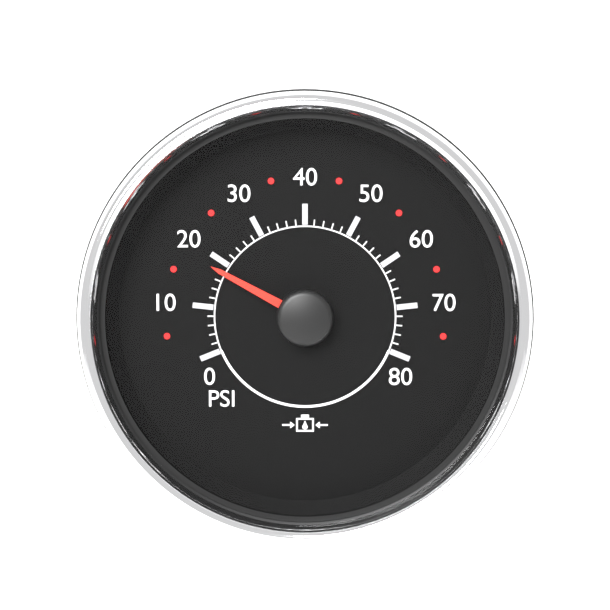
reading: 18 psi
